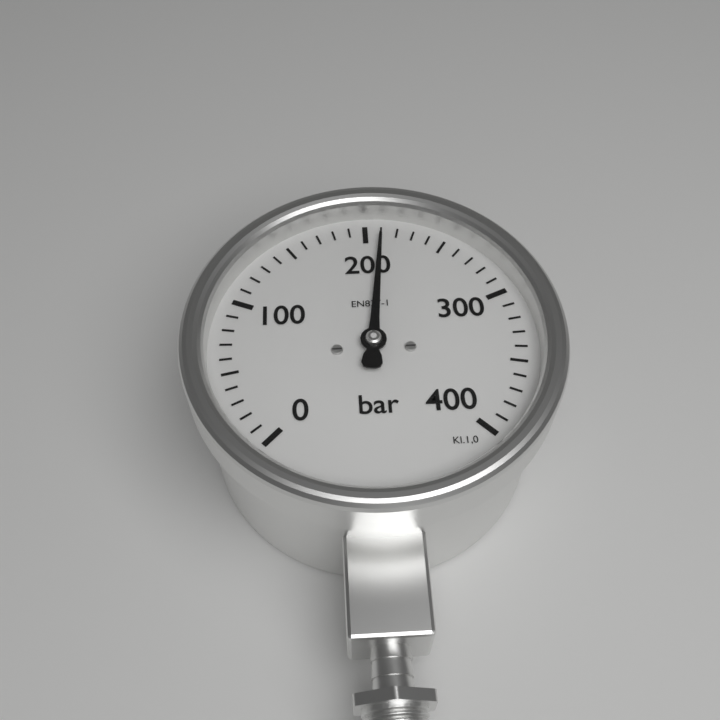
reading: 210 bar
